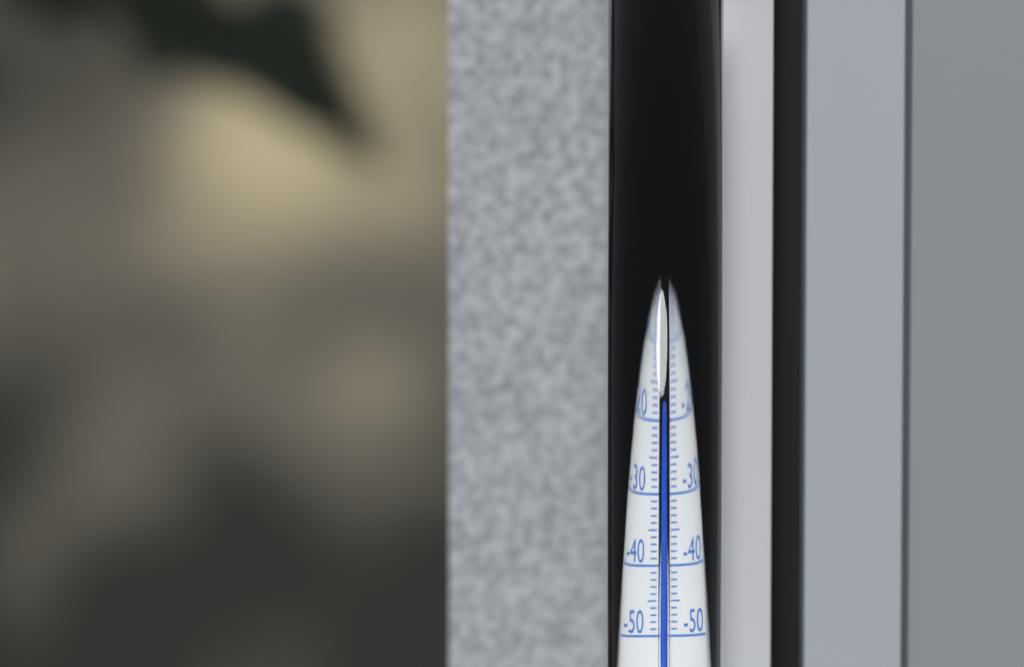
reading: -18 °C
